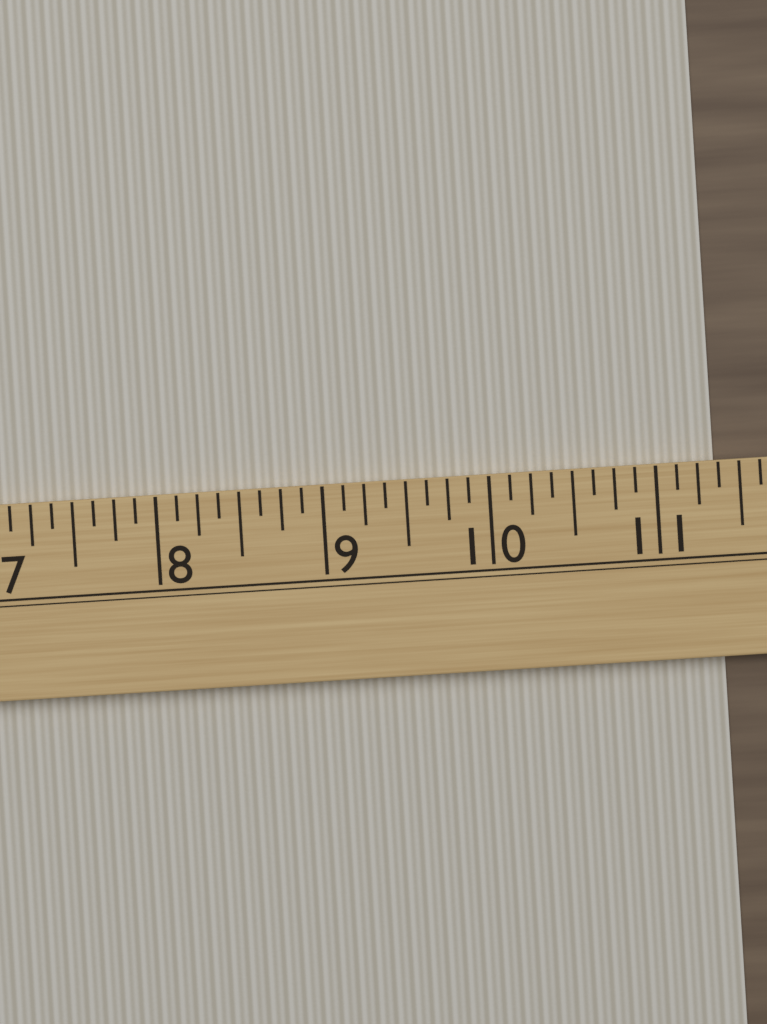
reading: 11.375 (no unit)
